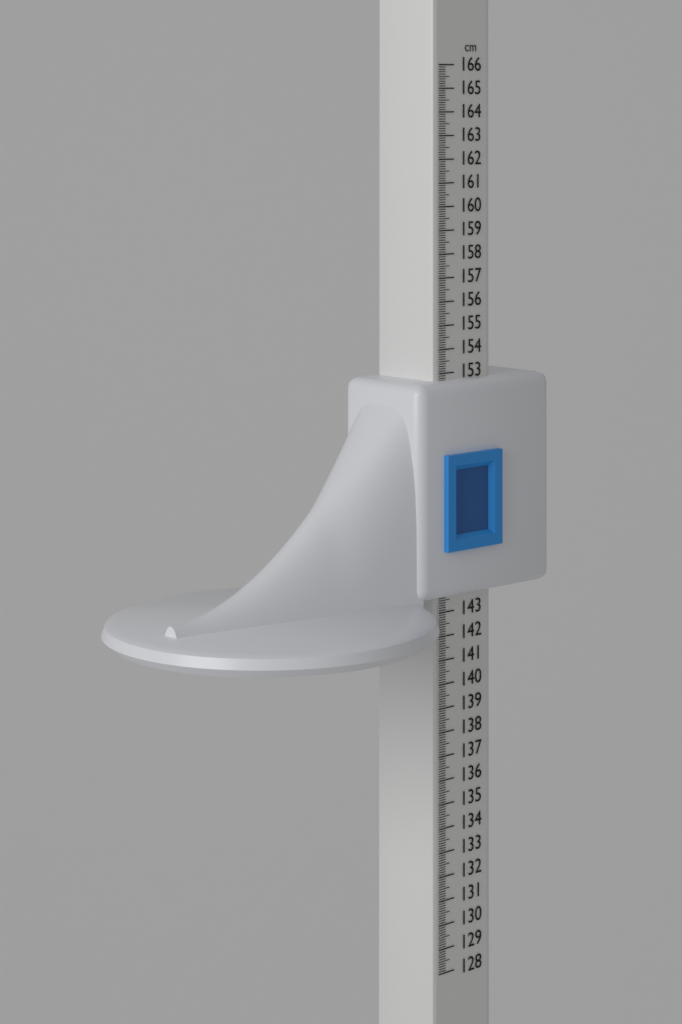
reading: 152.7 cm
